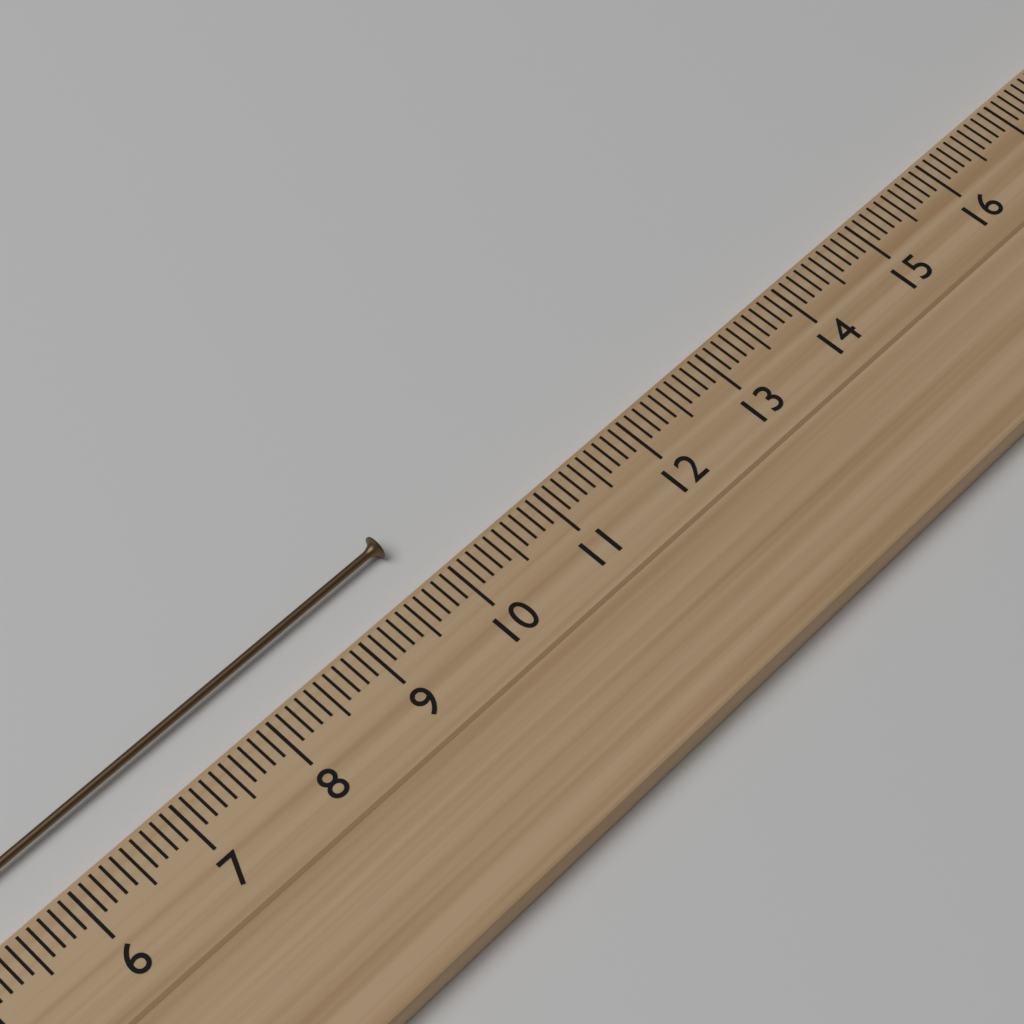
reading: 9.8 cm
